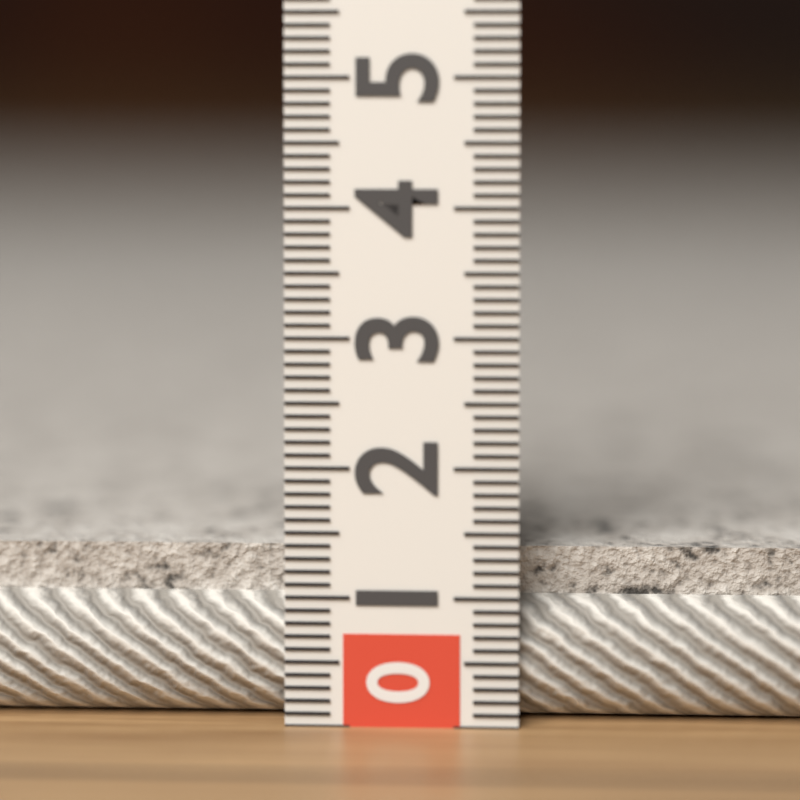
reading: 1.4 (no unit)
